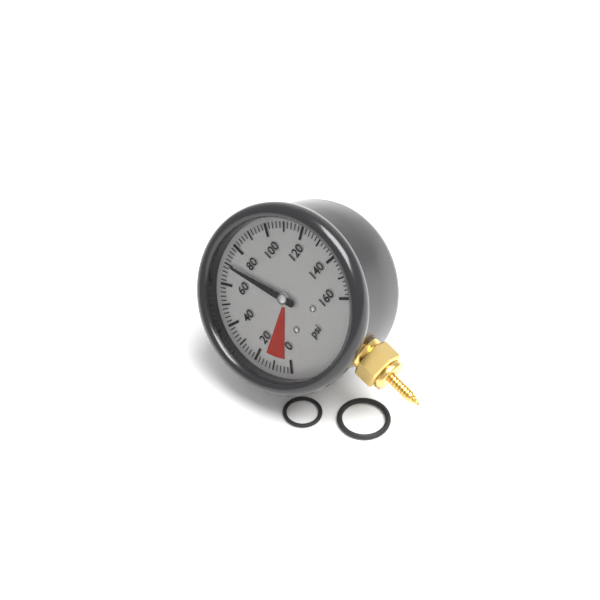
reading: 70 psi
